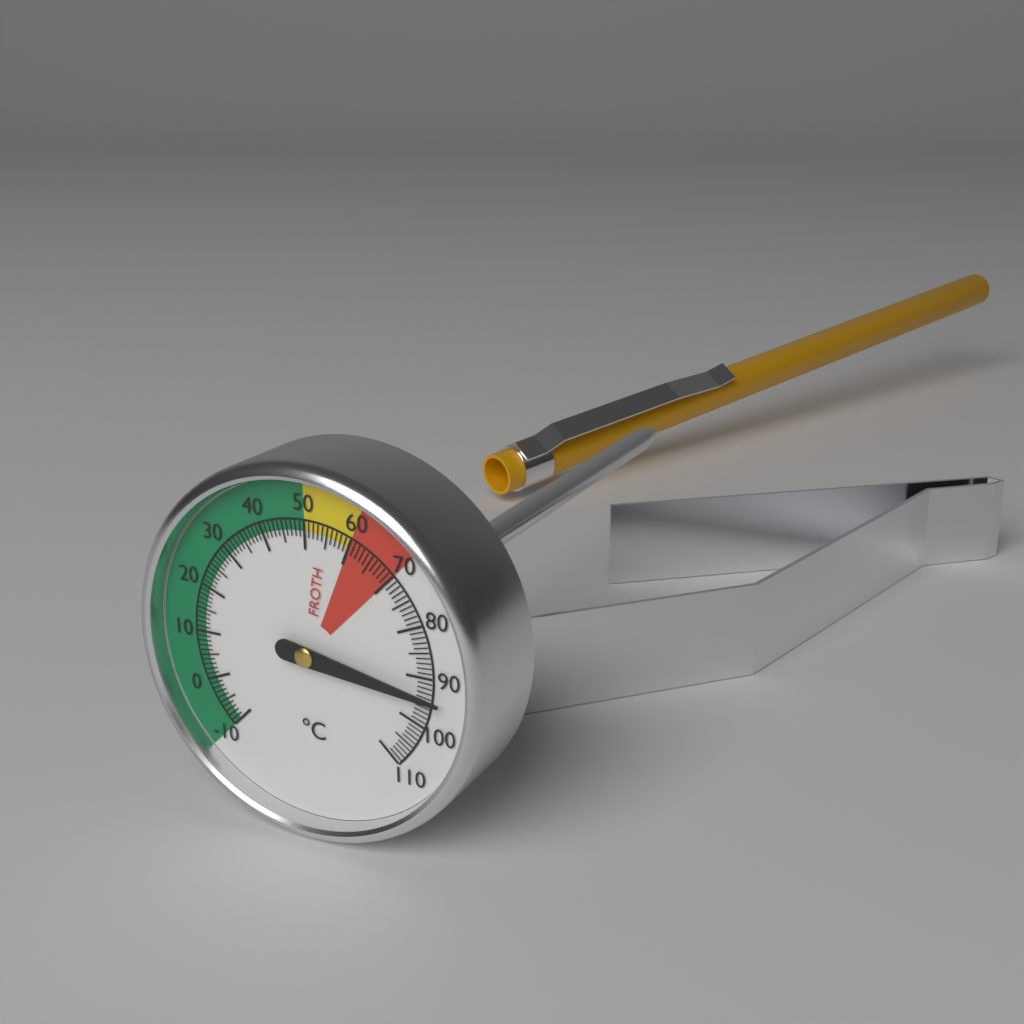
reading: 94 °C
